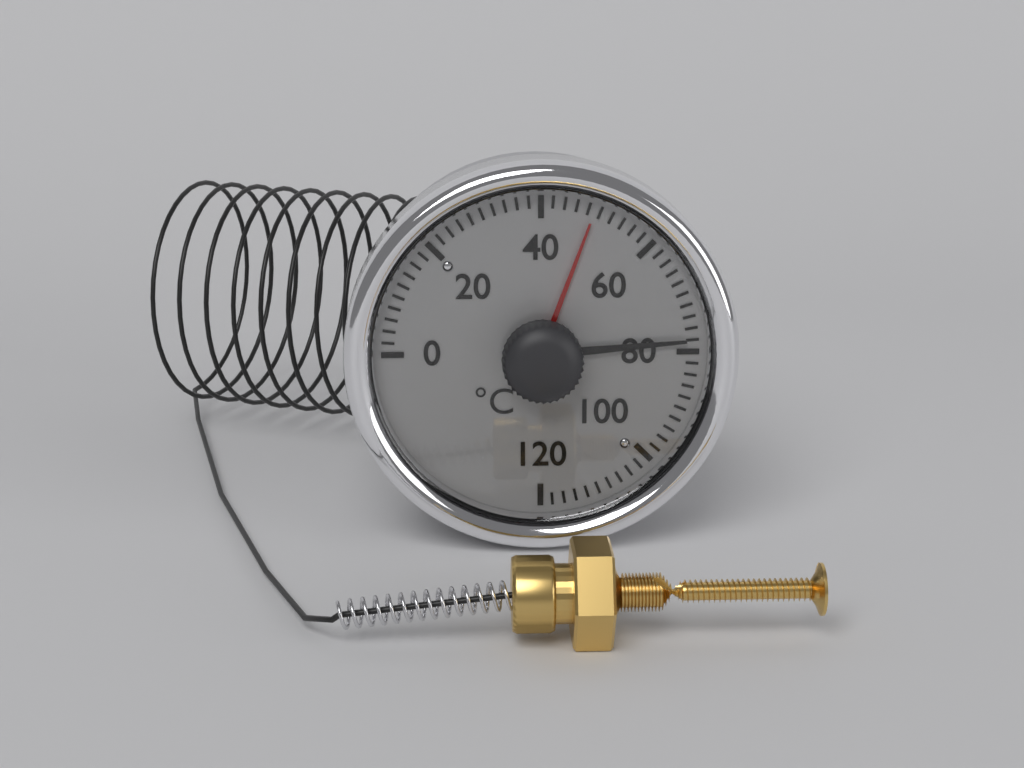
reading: 78 °C
